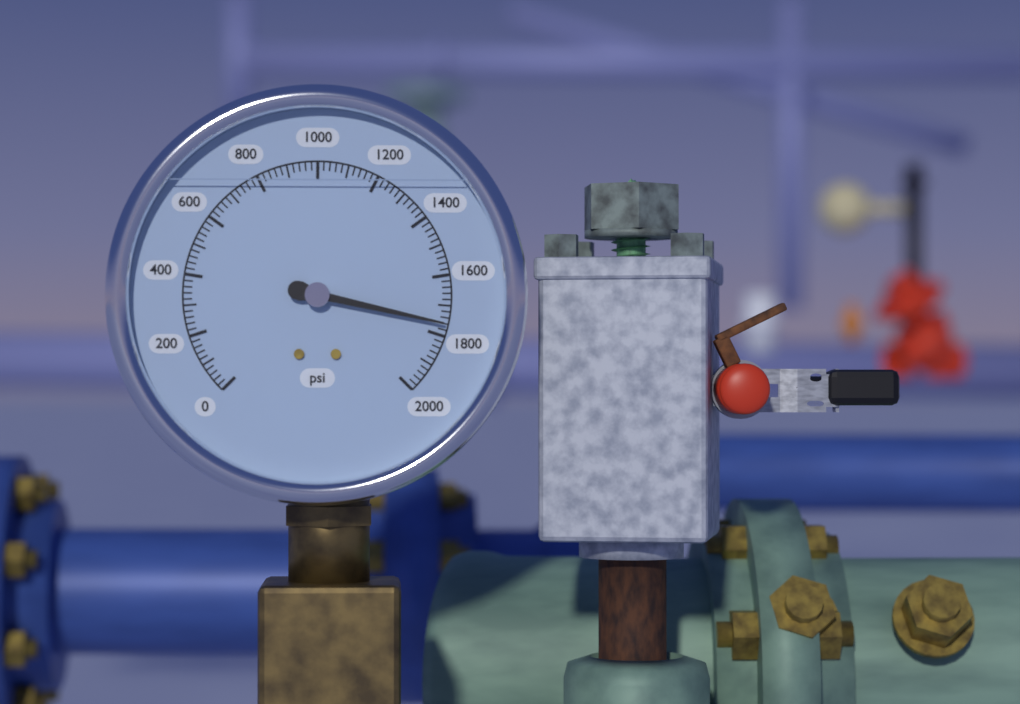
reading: 1760 psi
